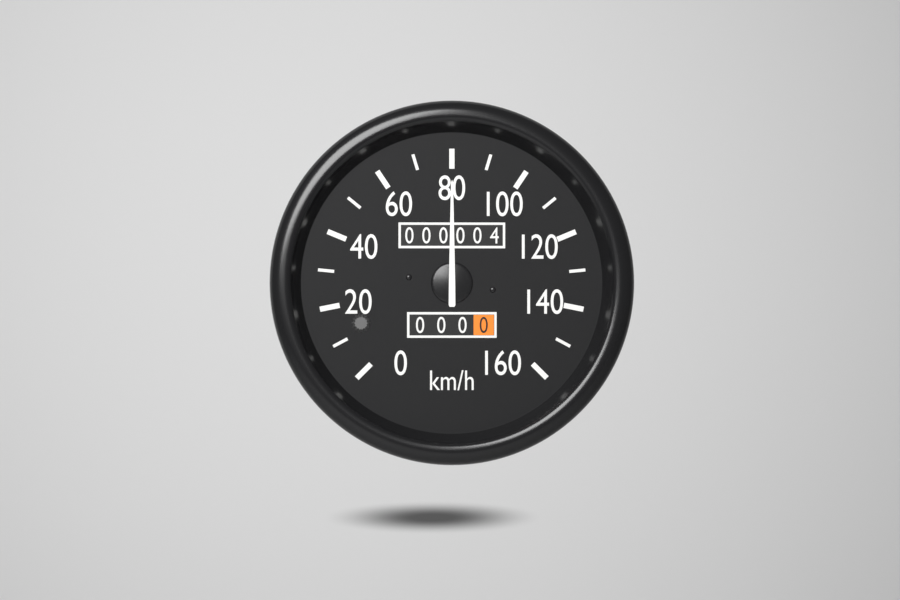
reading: 80 km/h
